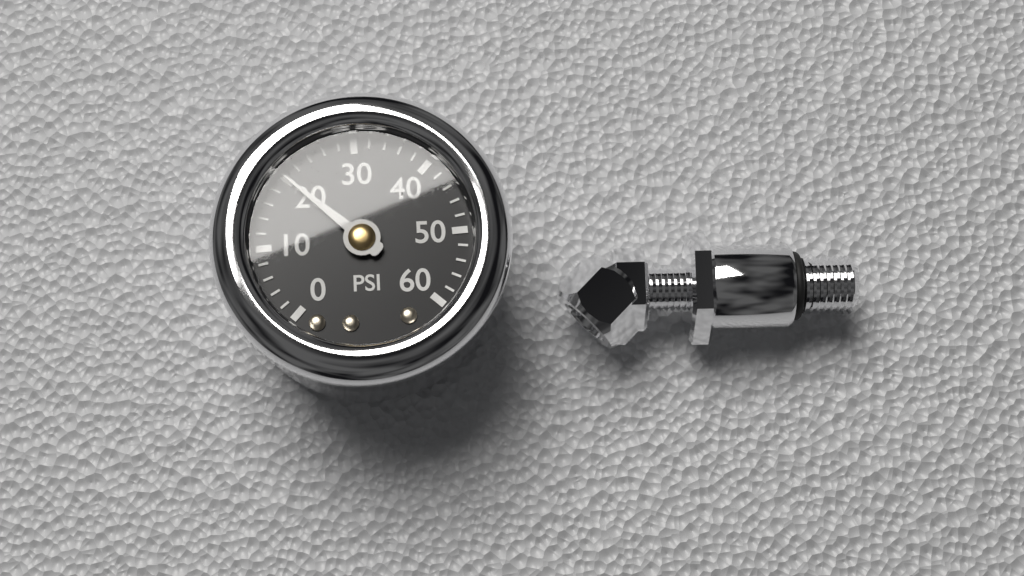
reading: 20 psi
